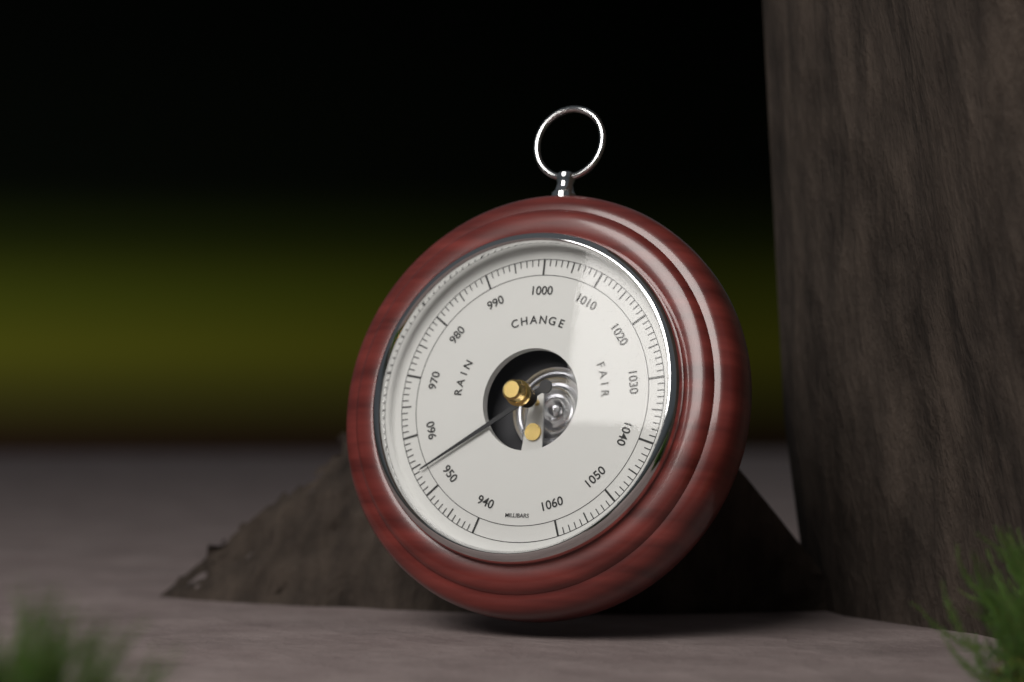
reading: 954 mbar
